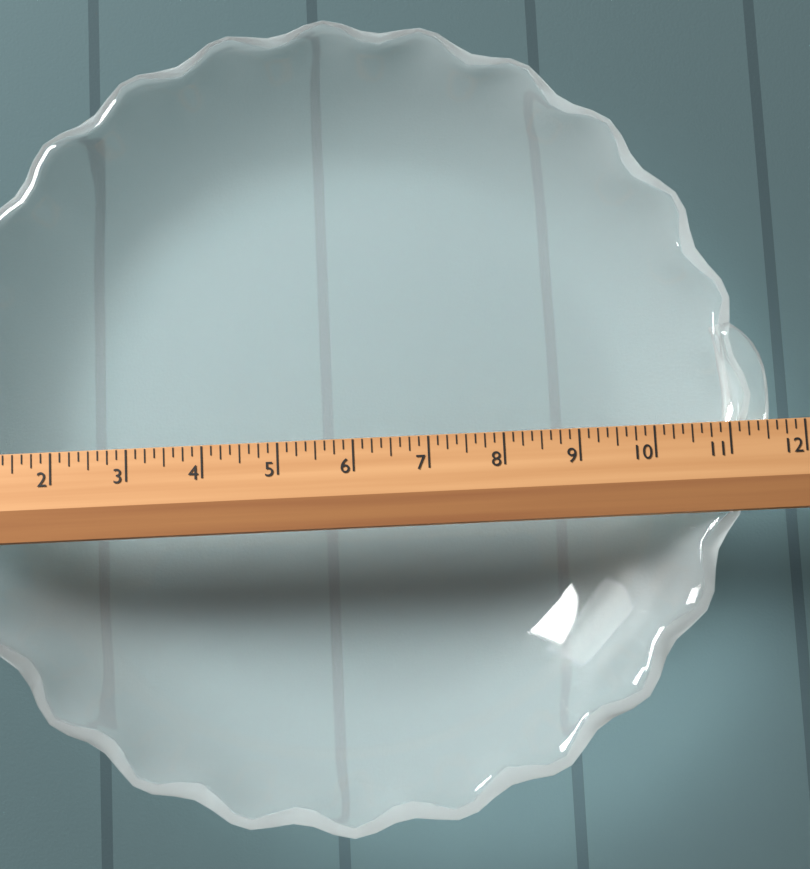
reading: 11.625 (no unit)
